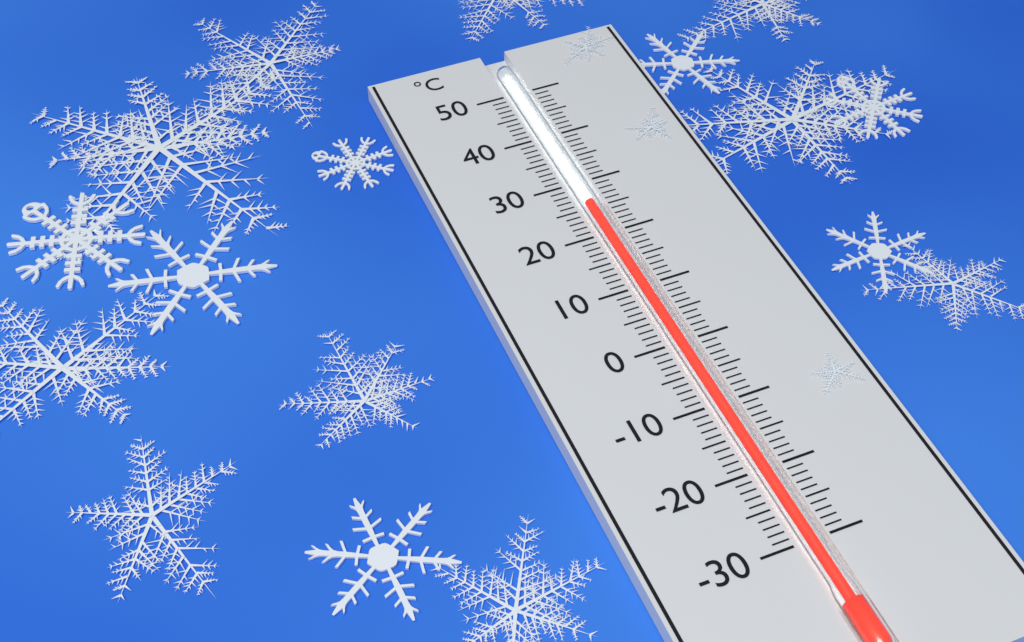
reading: 26 °C
